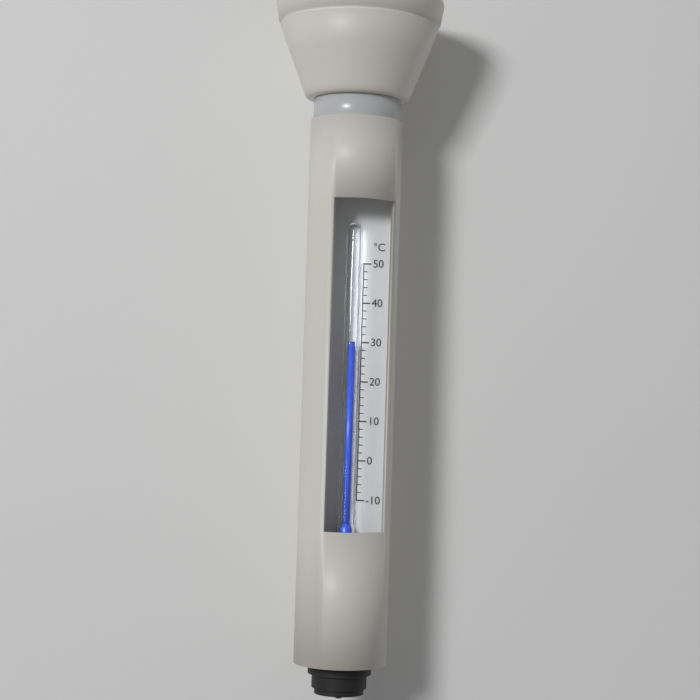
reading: 30 °C
